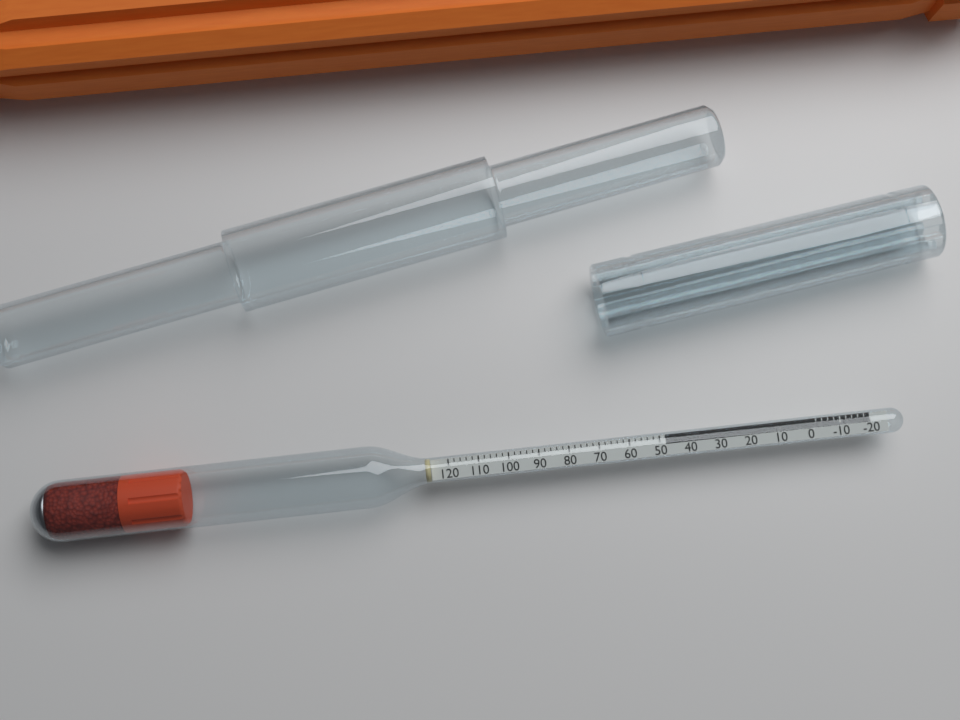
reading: 48 (no unit)
